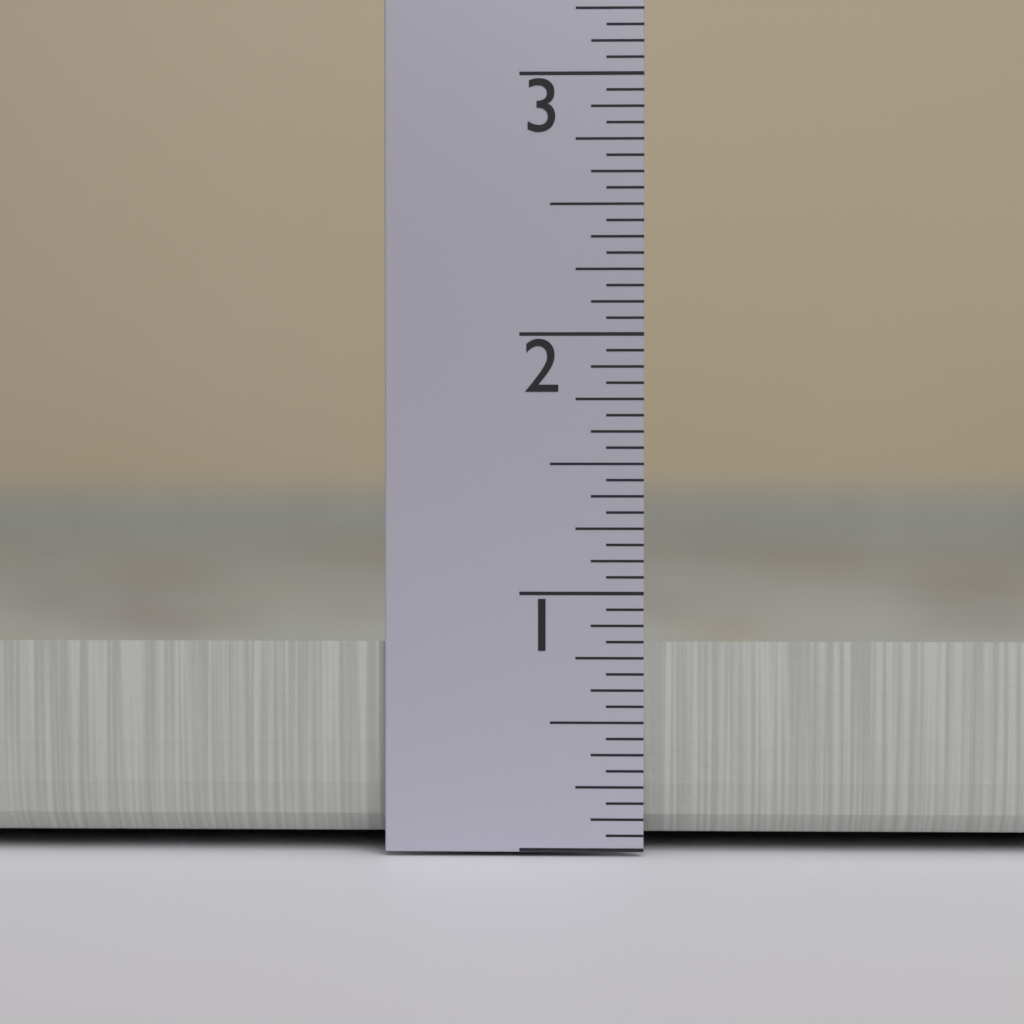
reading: 0.8125 in
